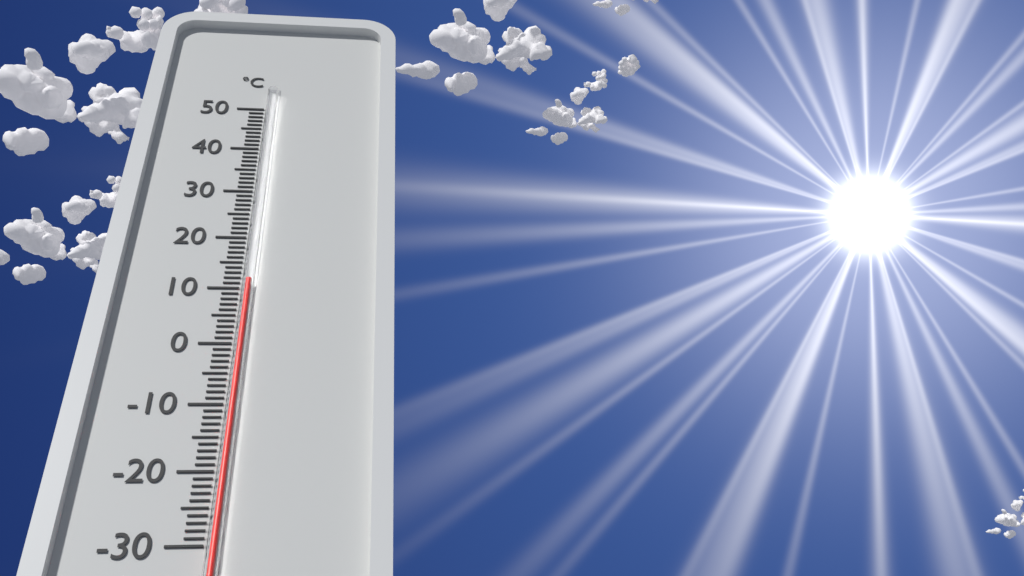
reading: 11 °C
